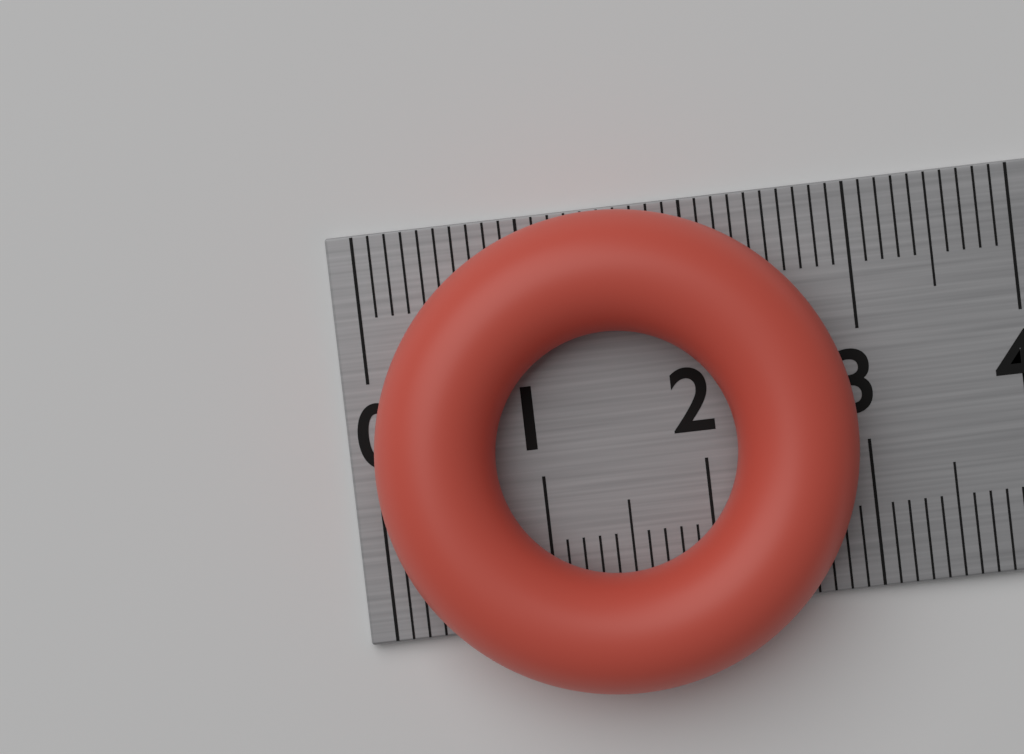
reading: 2.9 cm
